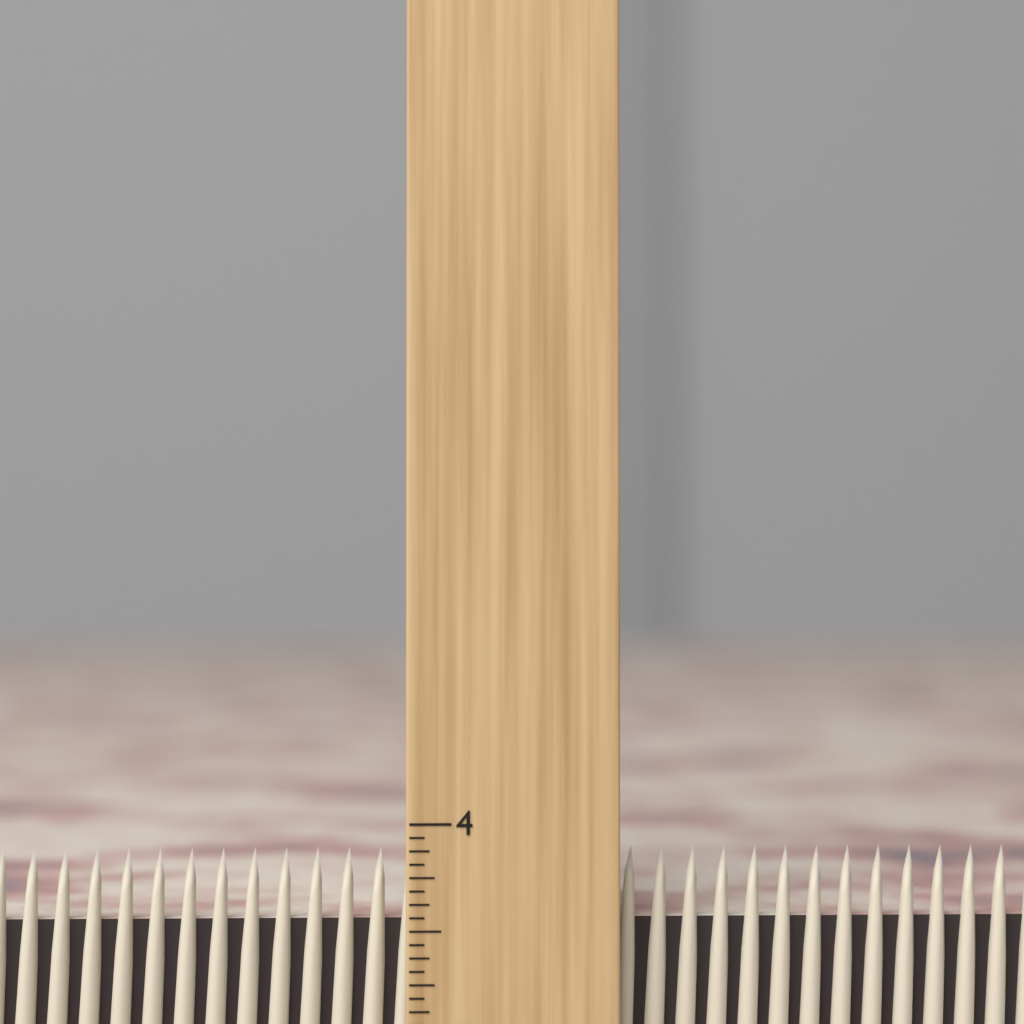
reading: 3.8750 inch
